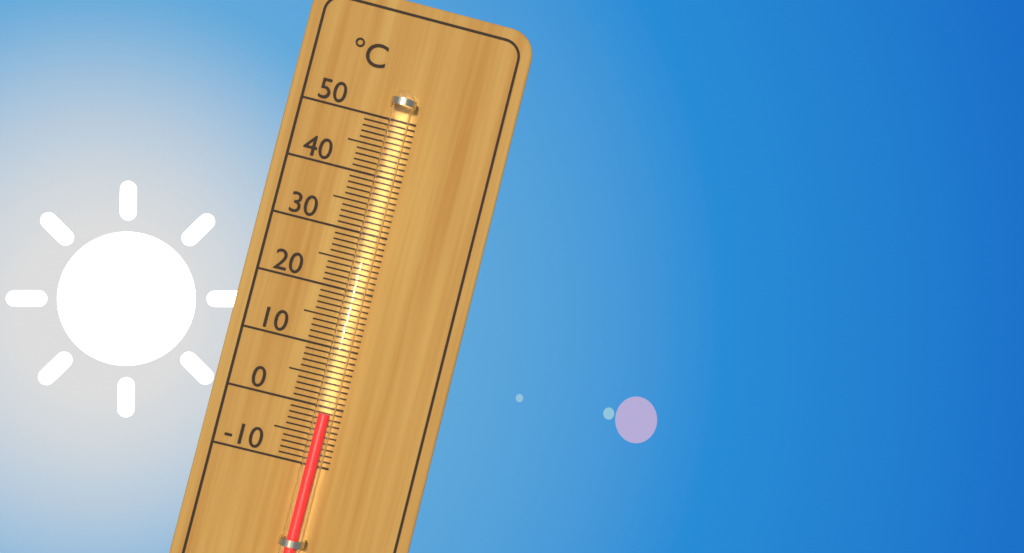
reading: -1 °C
